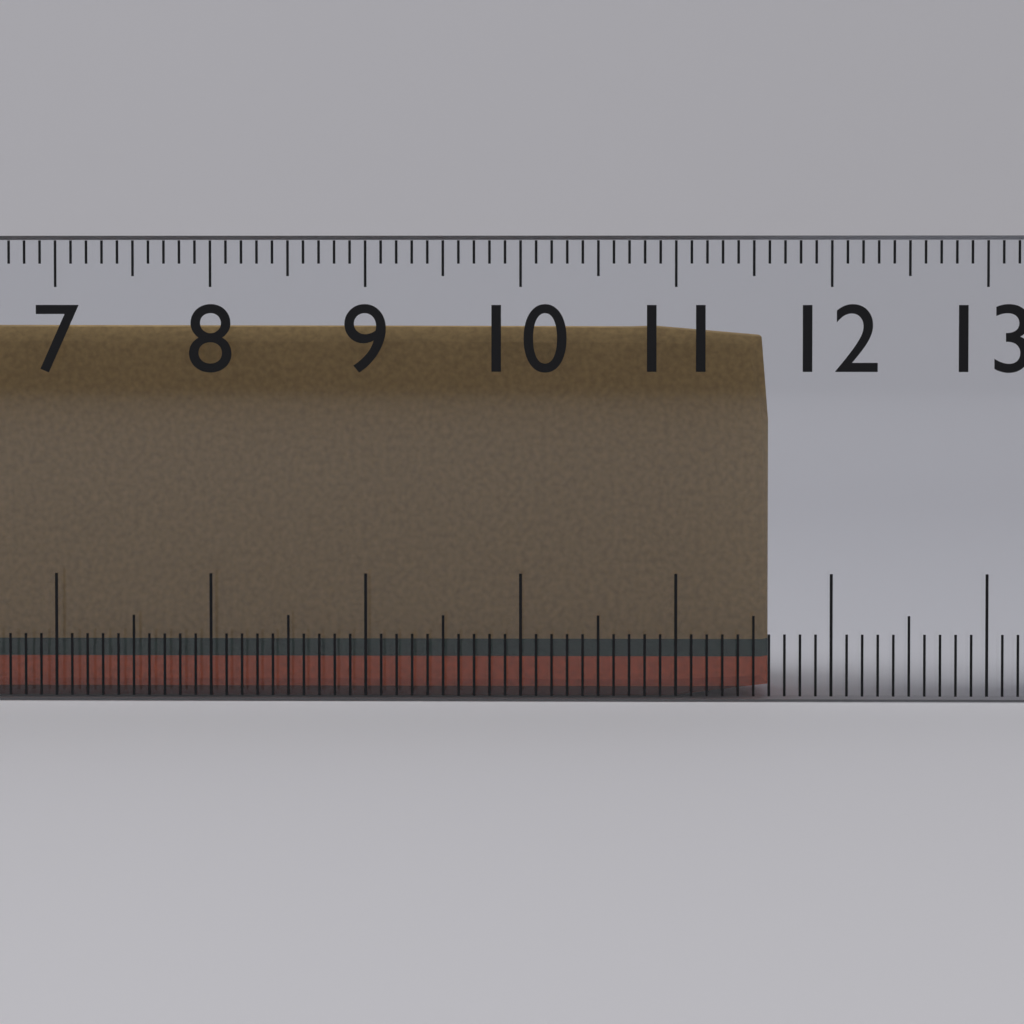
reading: 11.6 cm
